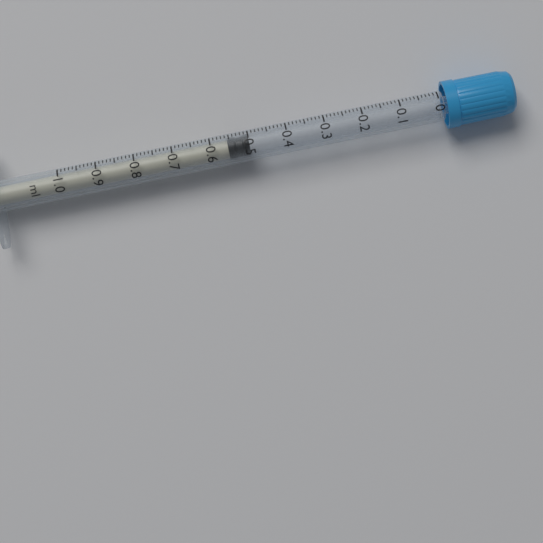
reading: 0.50 ml
